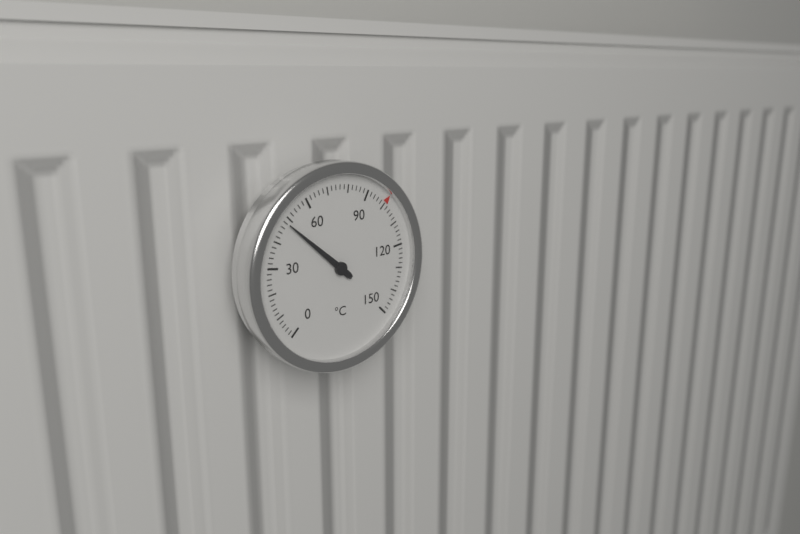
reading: 48 °C
